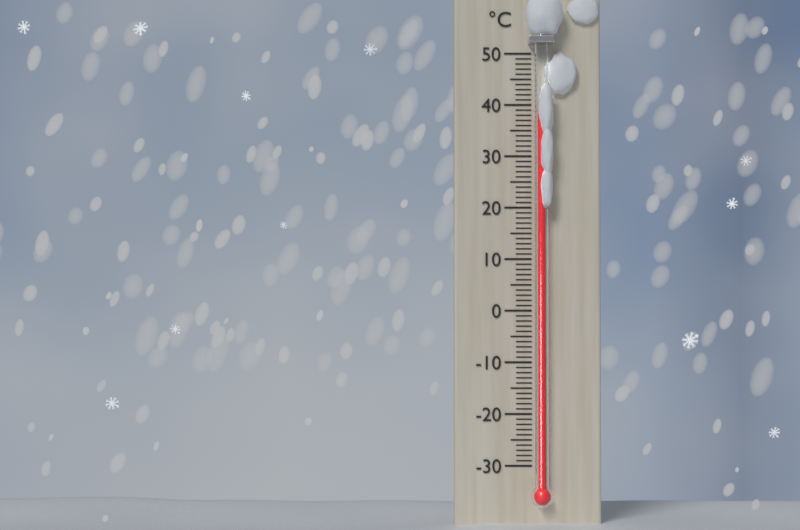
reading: 40 °C
